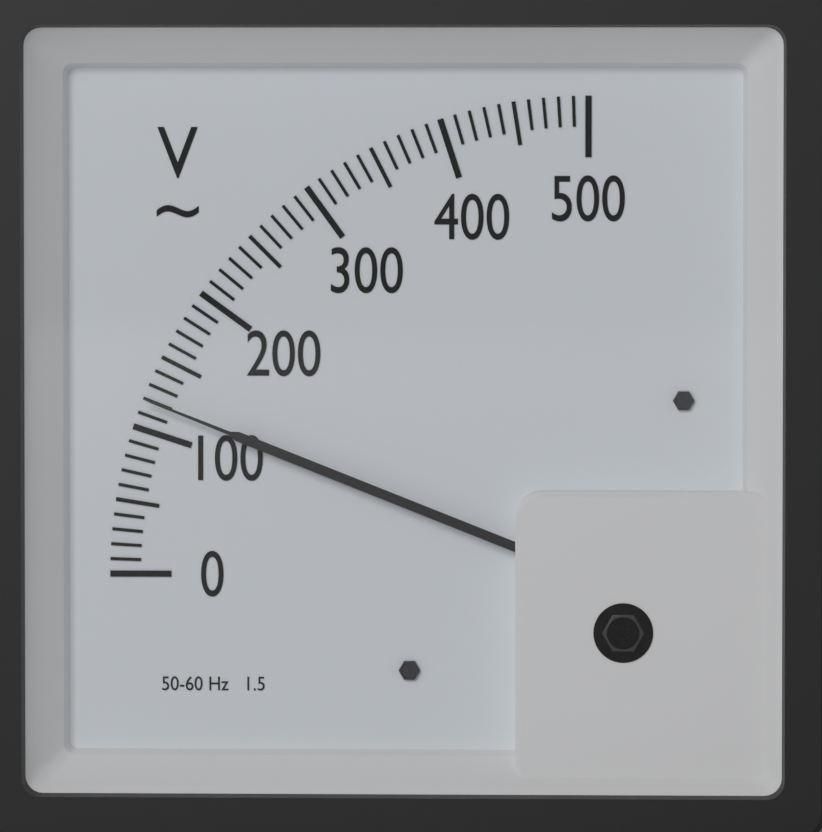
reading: 120 V
